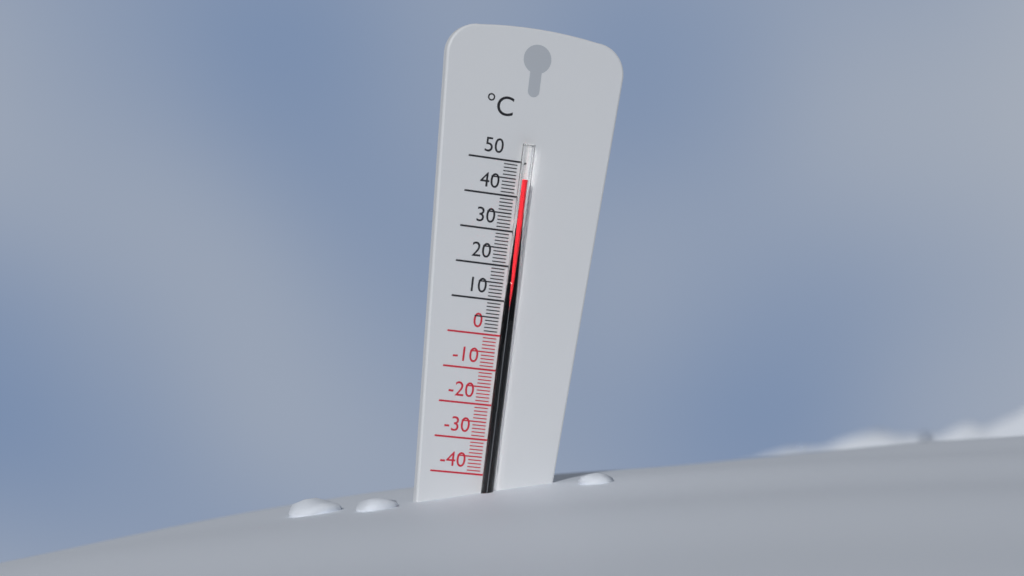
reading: 45 °C
